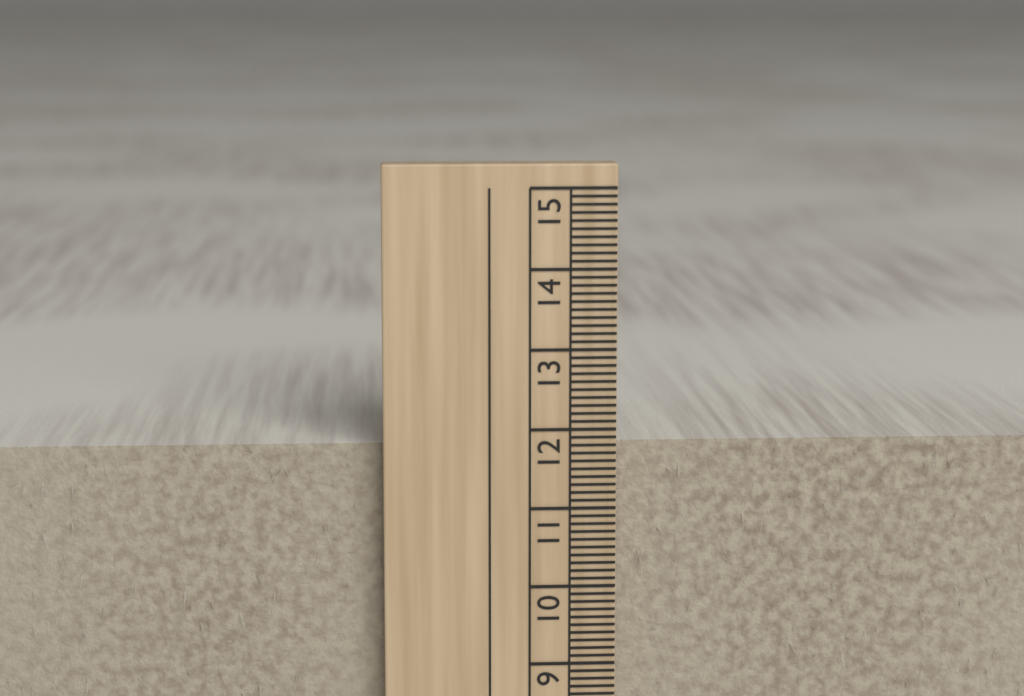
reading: 11.8 cm
